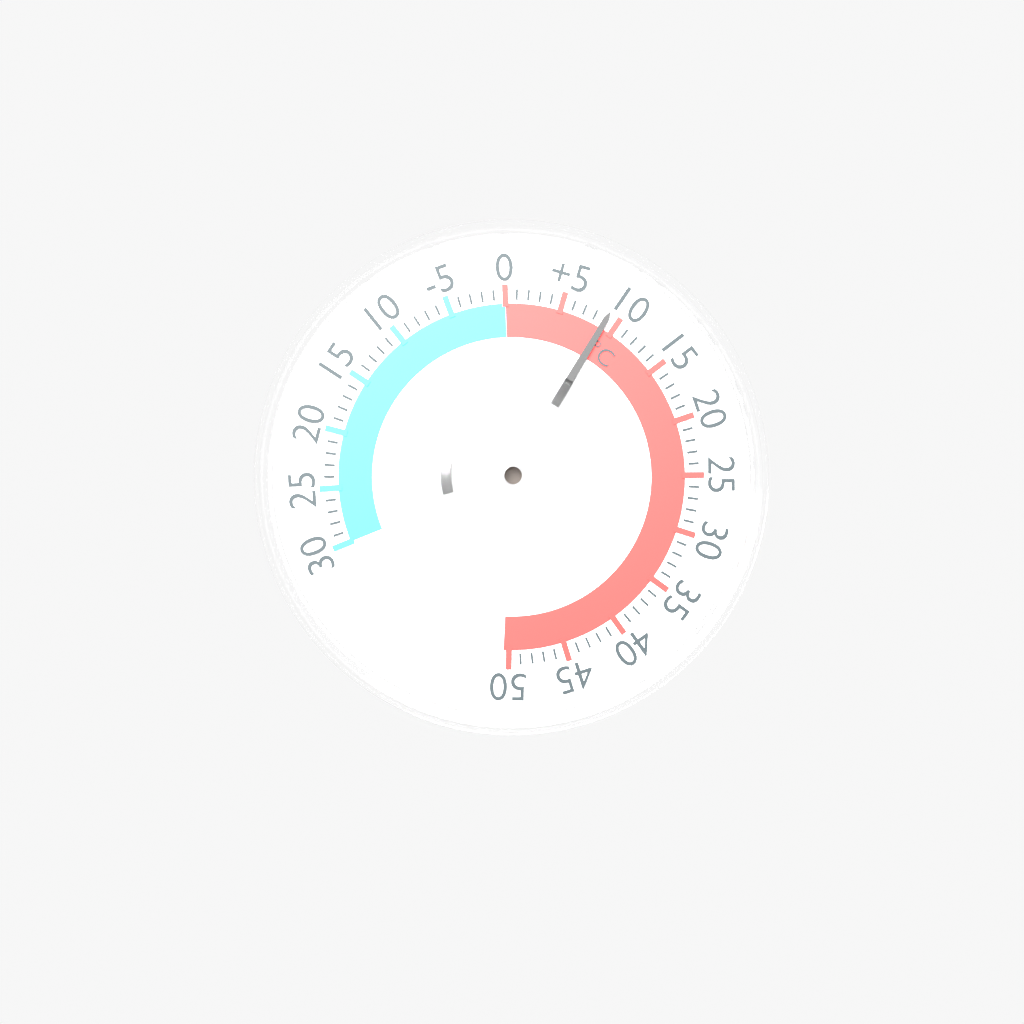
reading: 9 °C
